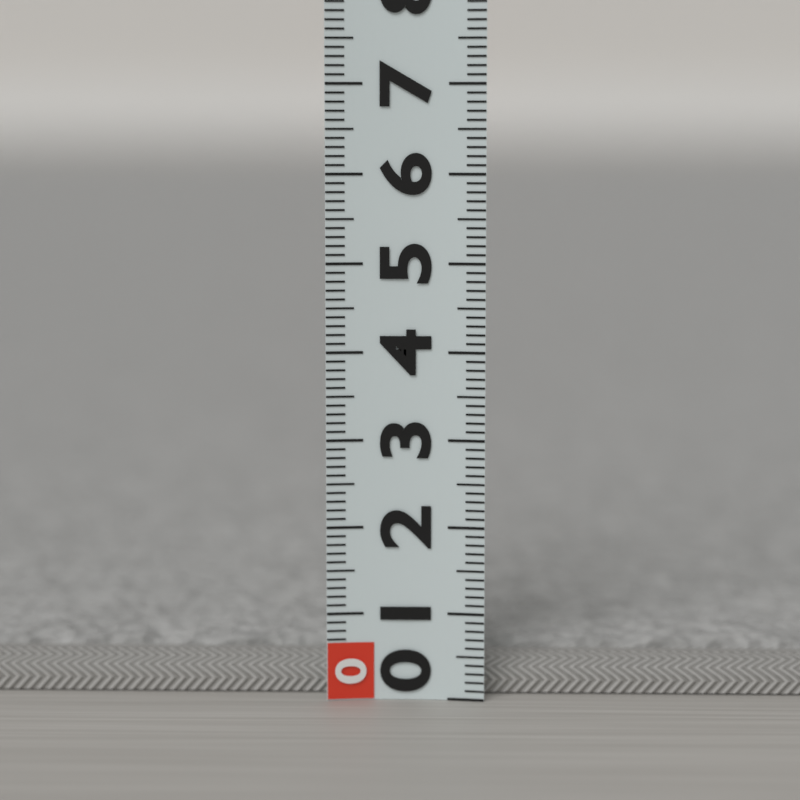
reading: 0.5 (no unit)
